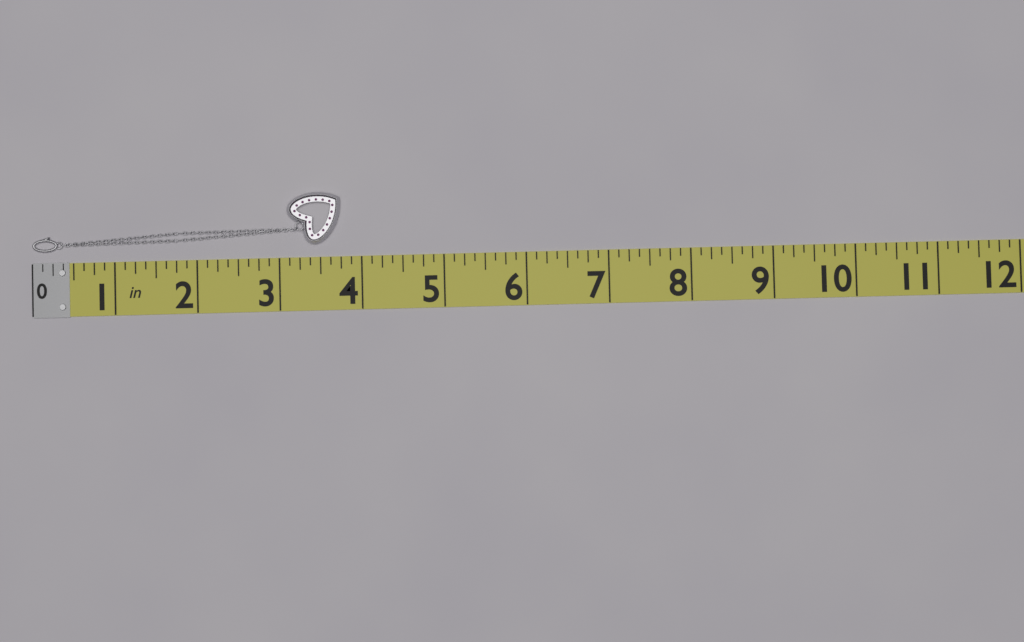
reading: 3.750 in
